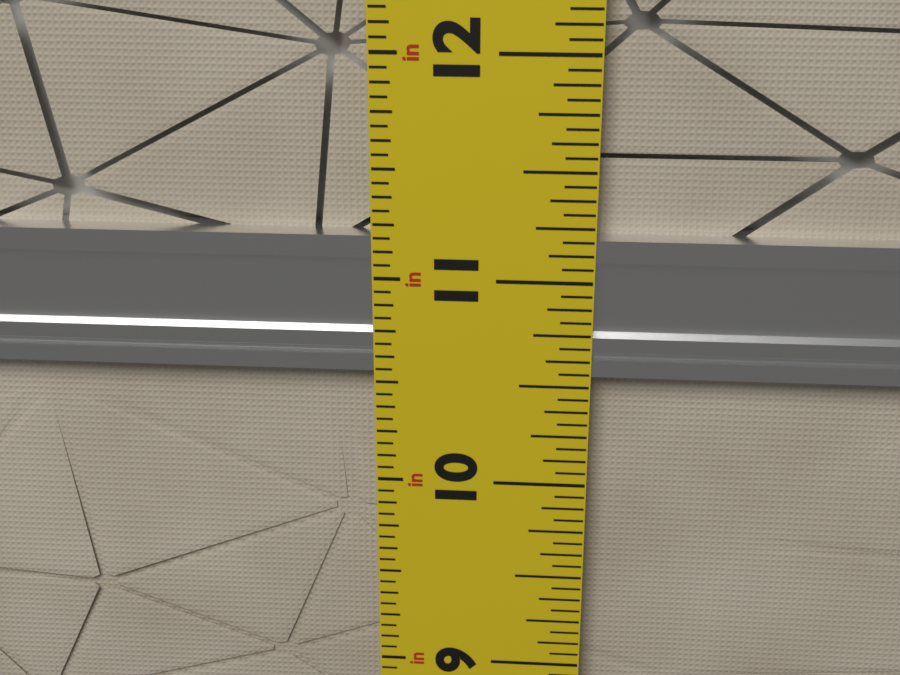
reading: 11.1875 in
